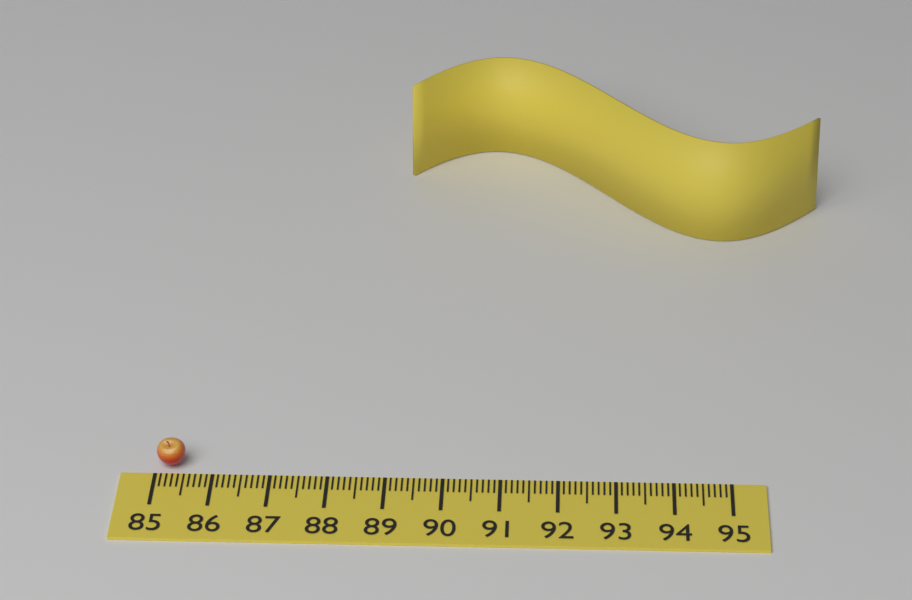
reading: 85.5 (no unit)
